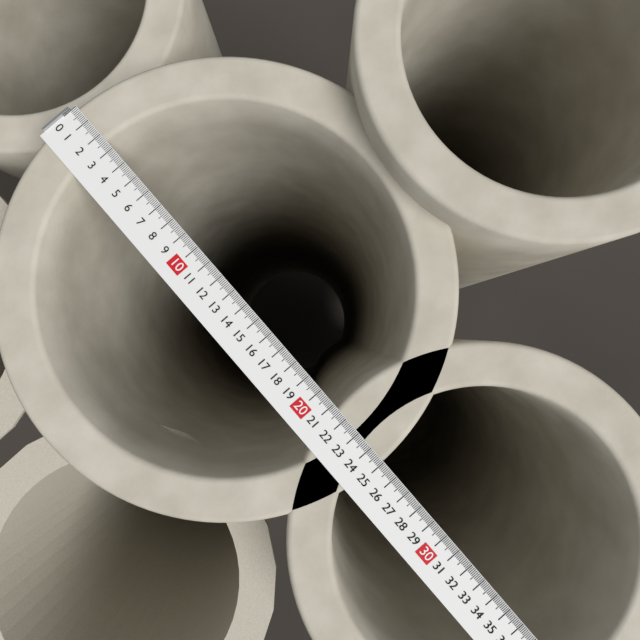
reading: 25.0 (no unit)
